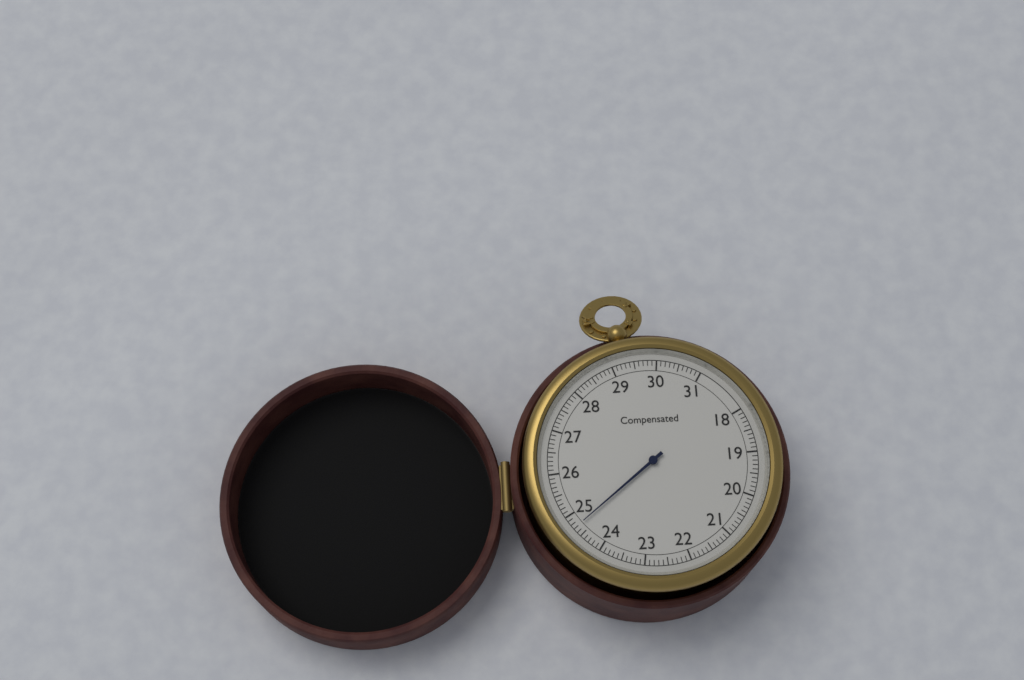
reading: 24.7 (no unit)
